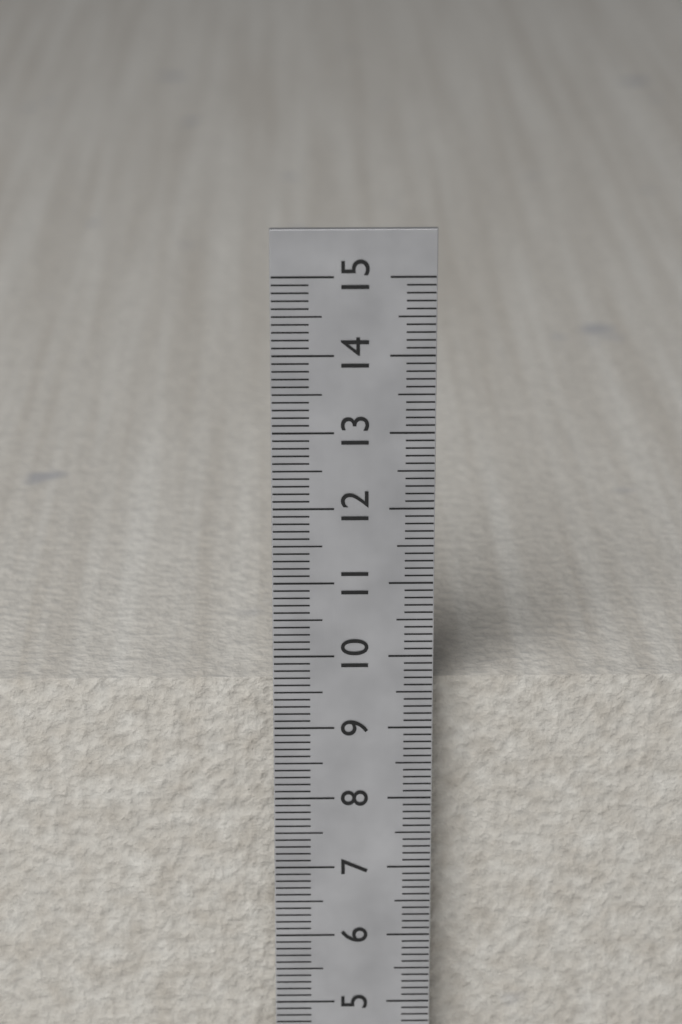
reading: 9.5 cm
